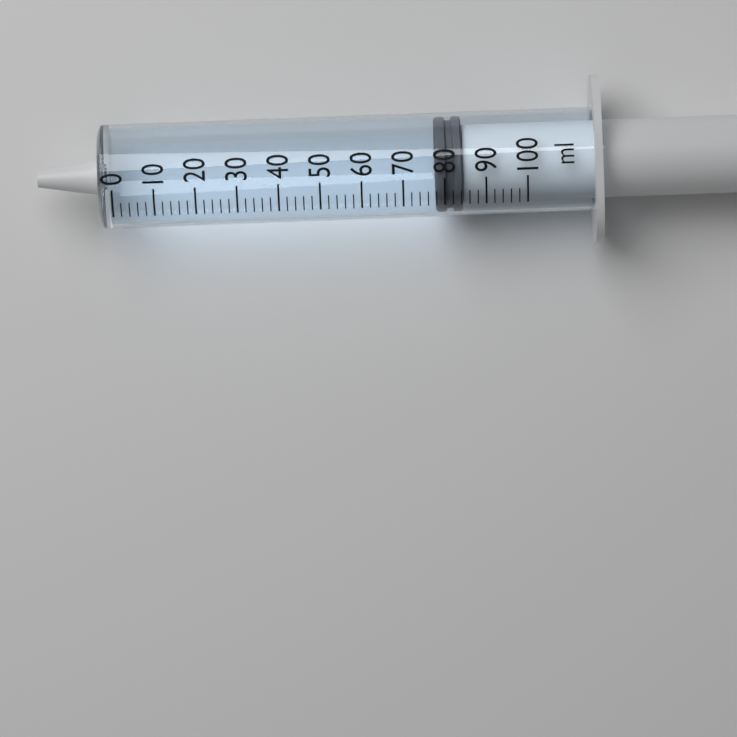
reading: 78 ml
